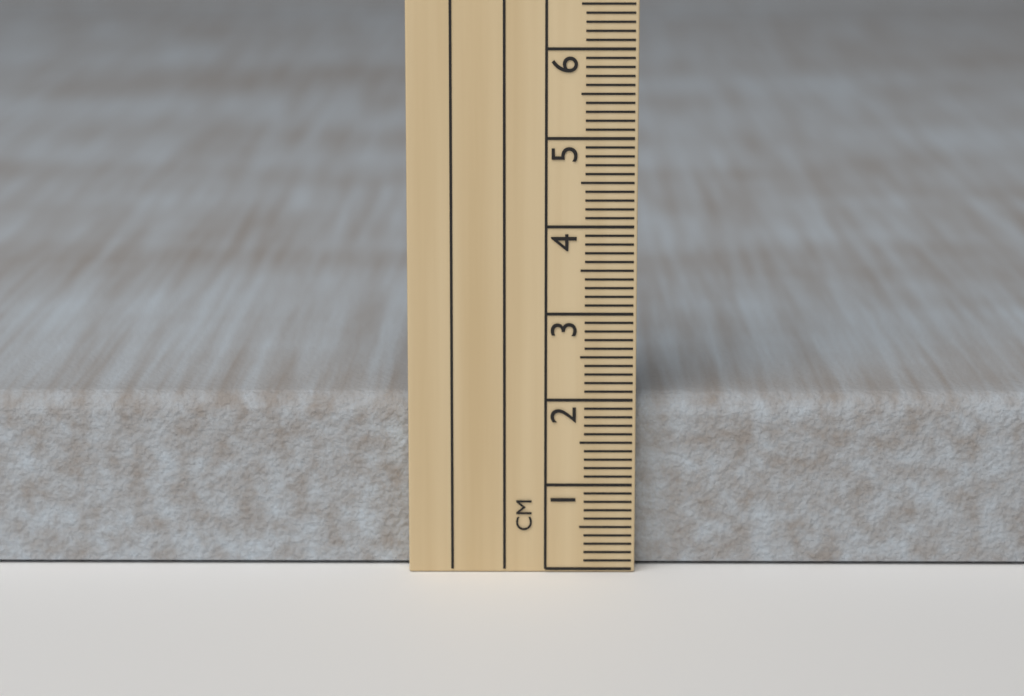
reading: 2.0 cm
